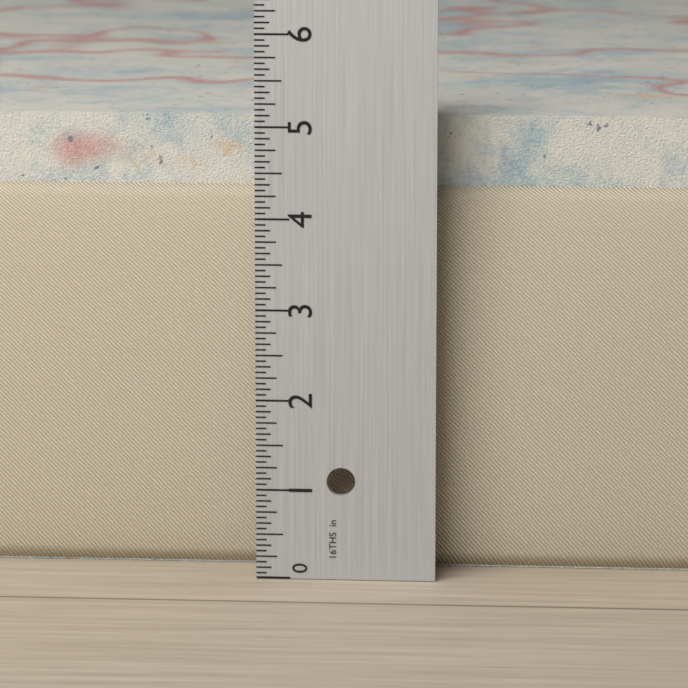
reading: 5.0625 in
